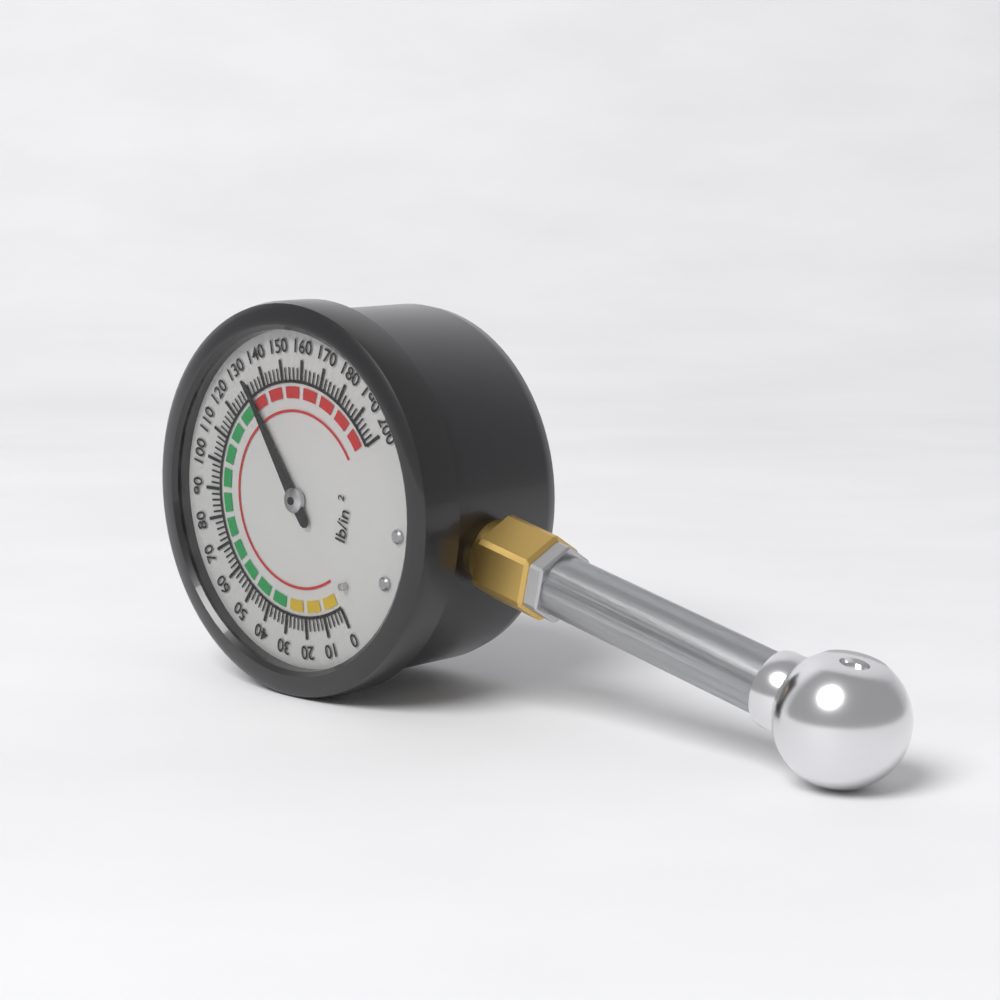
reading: 132 psi
